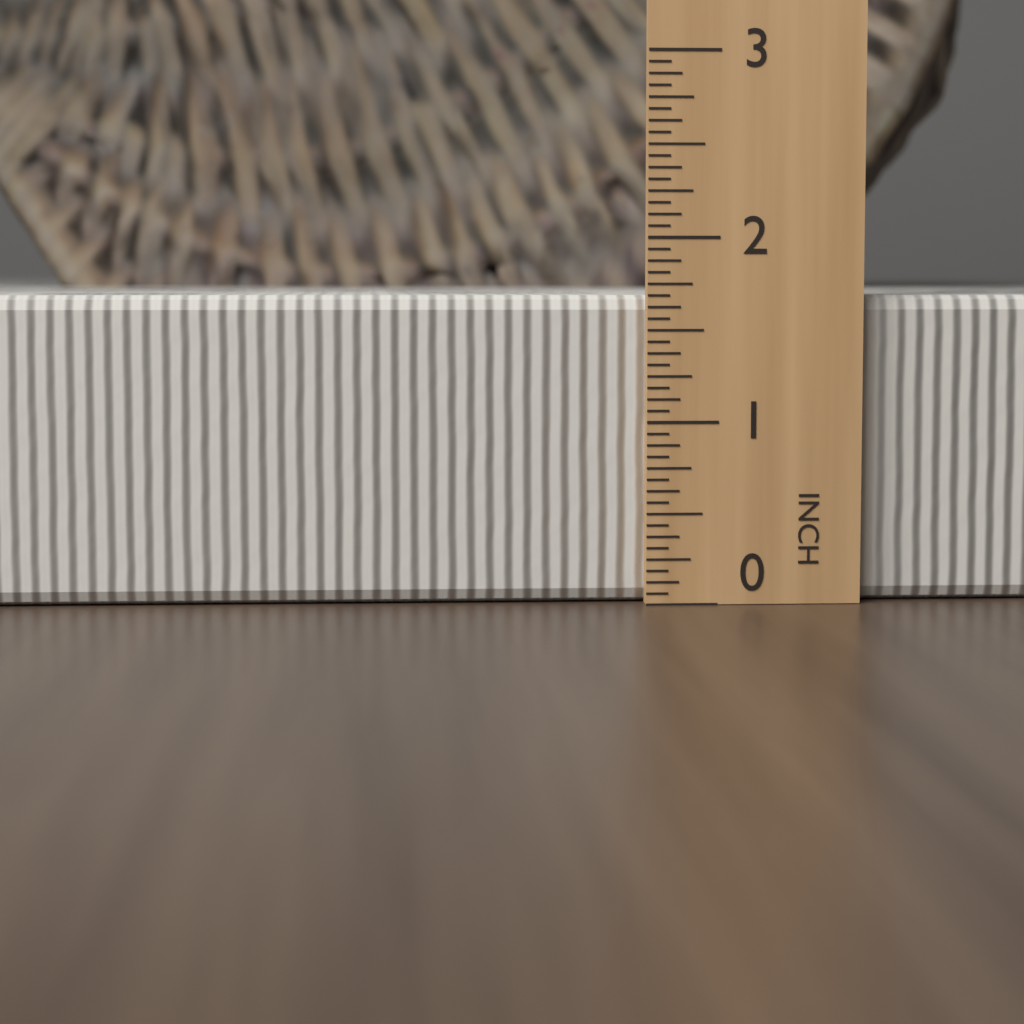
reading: 1.6875 in
